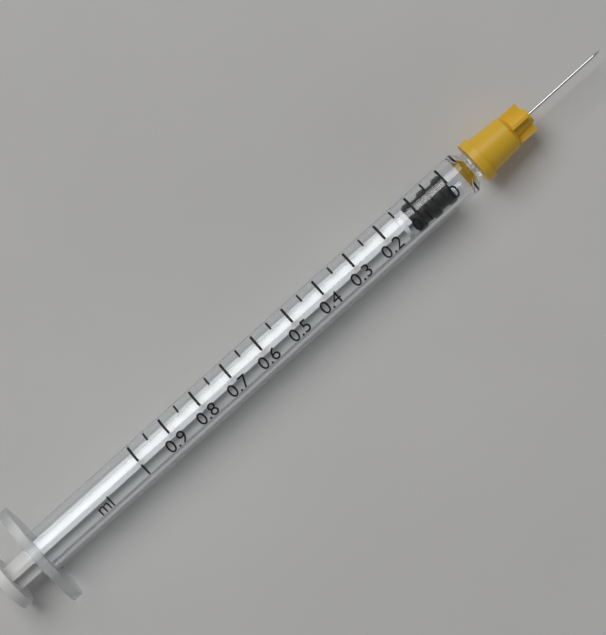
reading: 0.00 ml
